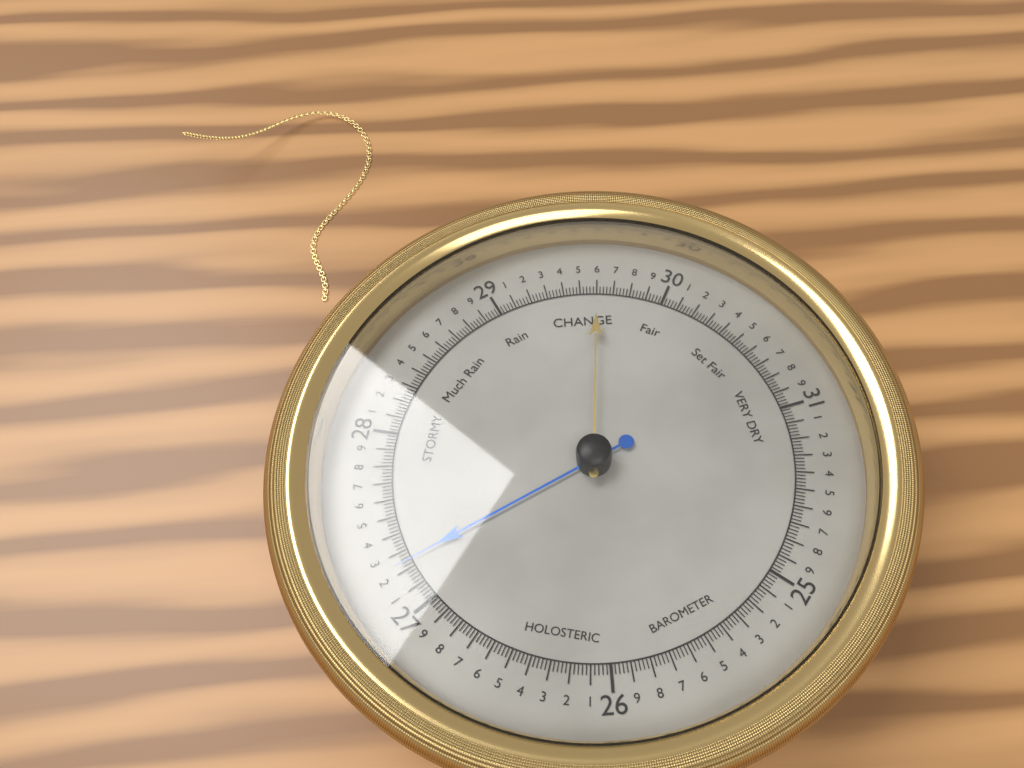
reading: 27.24 (no unit)
